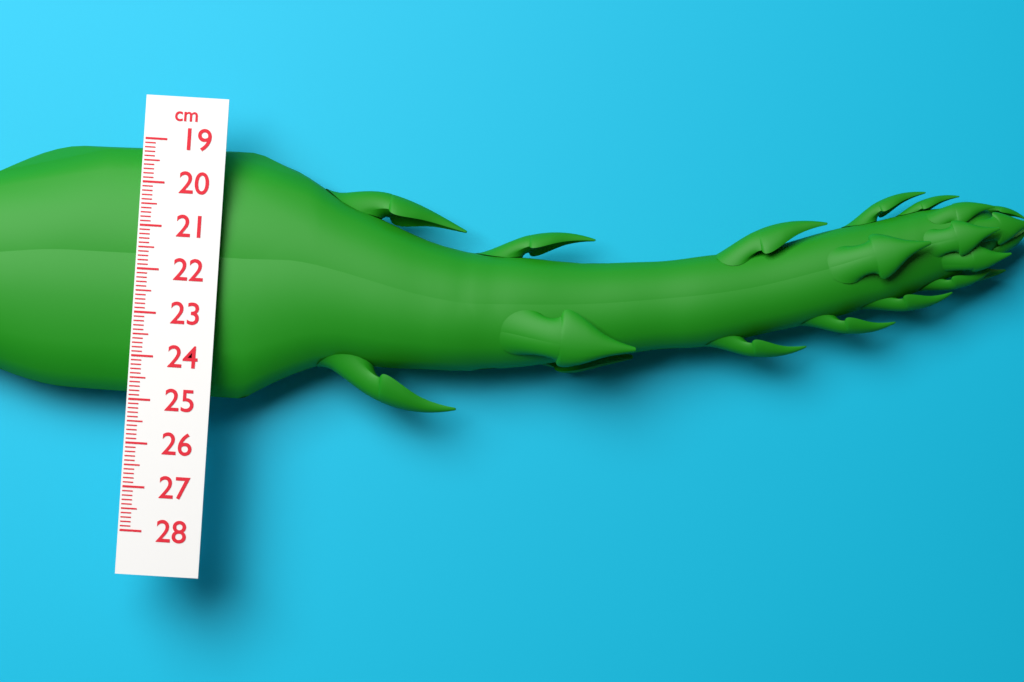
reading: 24.9 cm
